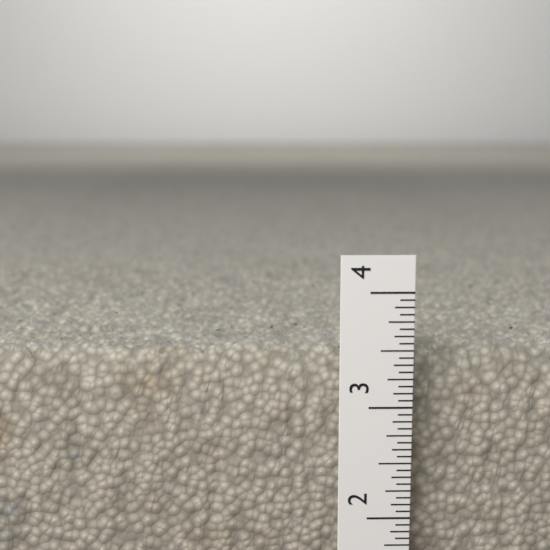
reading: 3.4375 in
